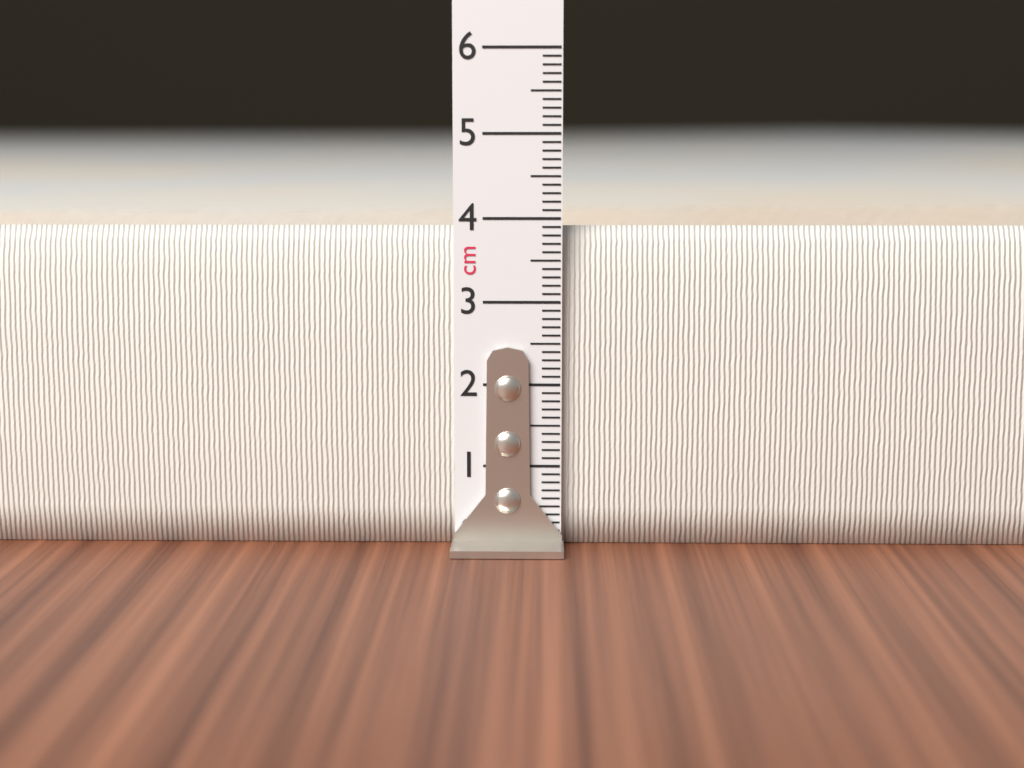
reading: 3.9 cm
